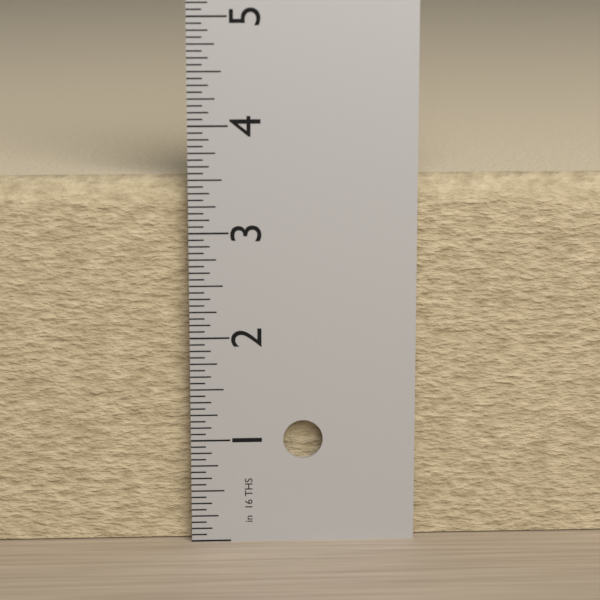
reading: 3.5000 in
